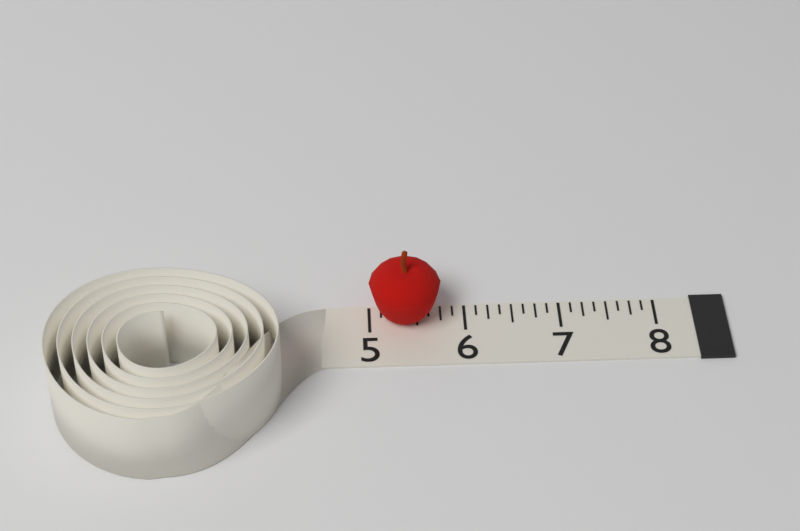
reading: 5.750 (no unit)
